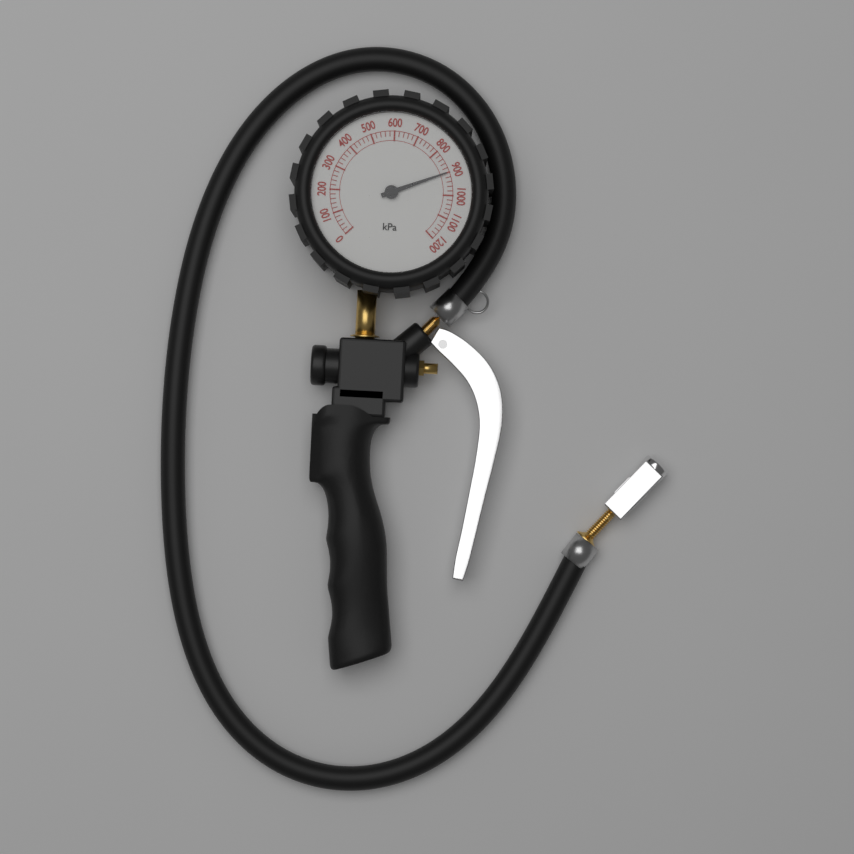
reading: 900 kPa
